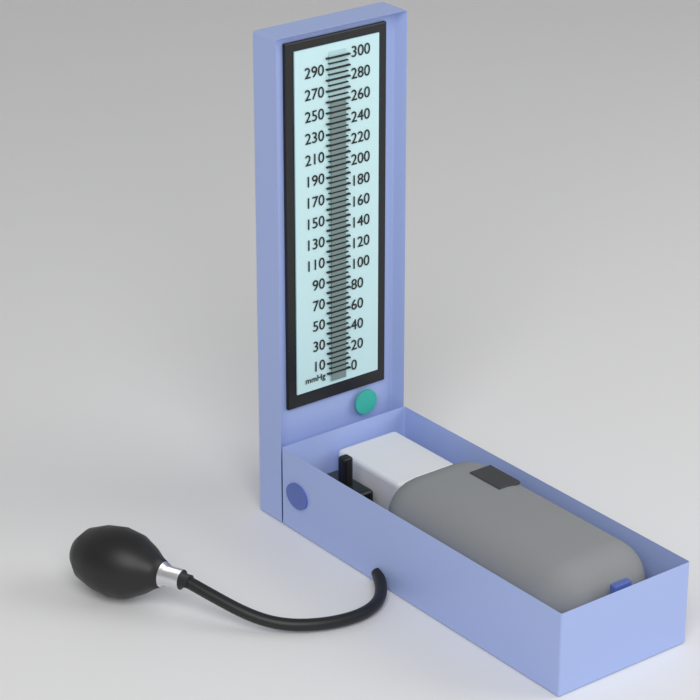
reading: 260 mmHg
